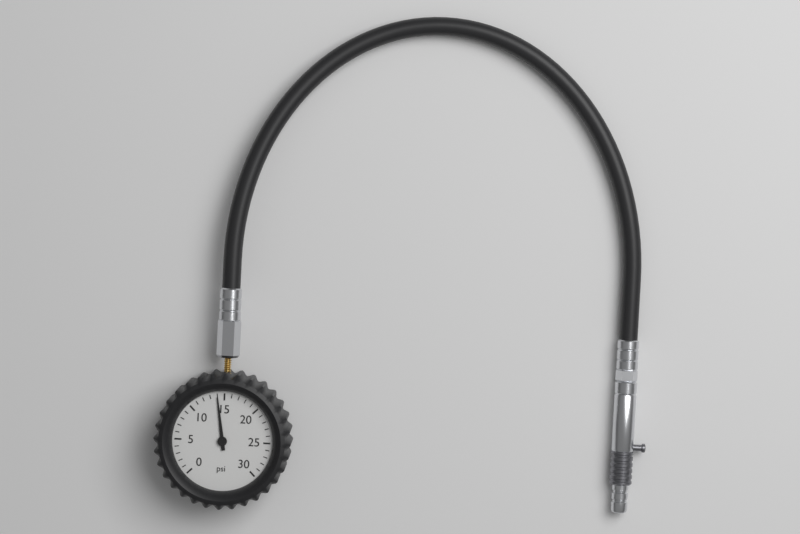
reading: 14 psi
